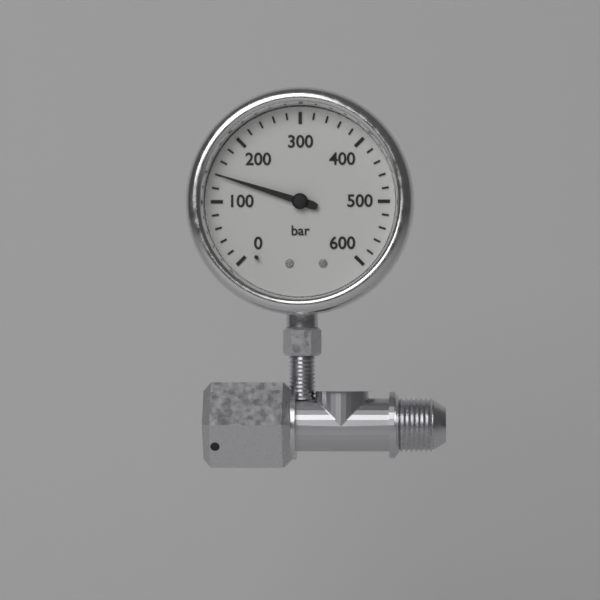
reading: 140 bar
